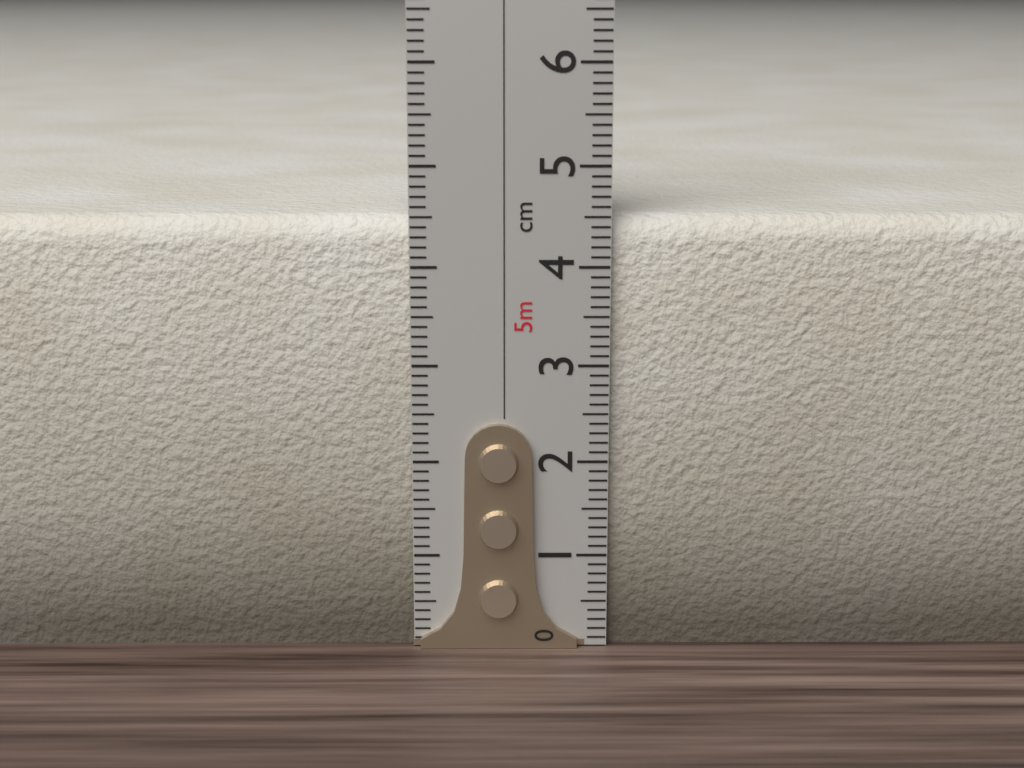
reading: 4.5 cm
